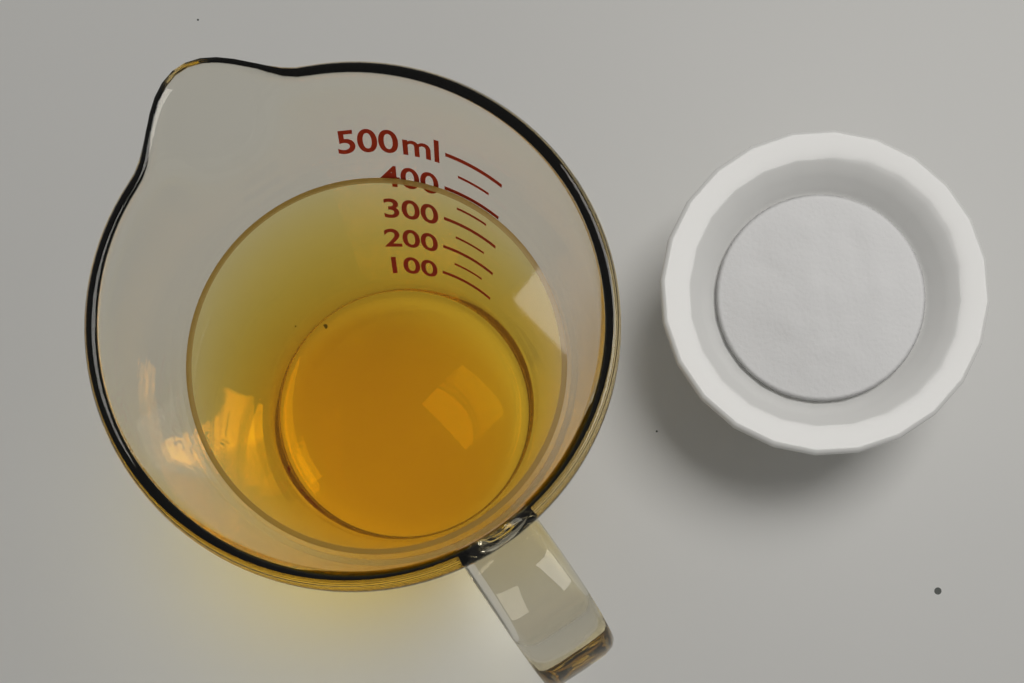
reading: 400 ml
